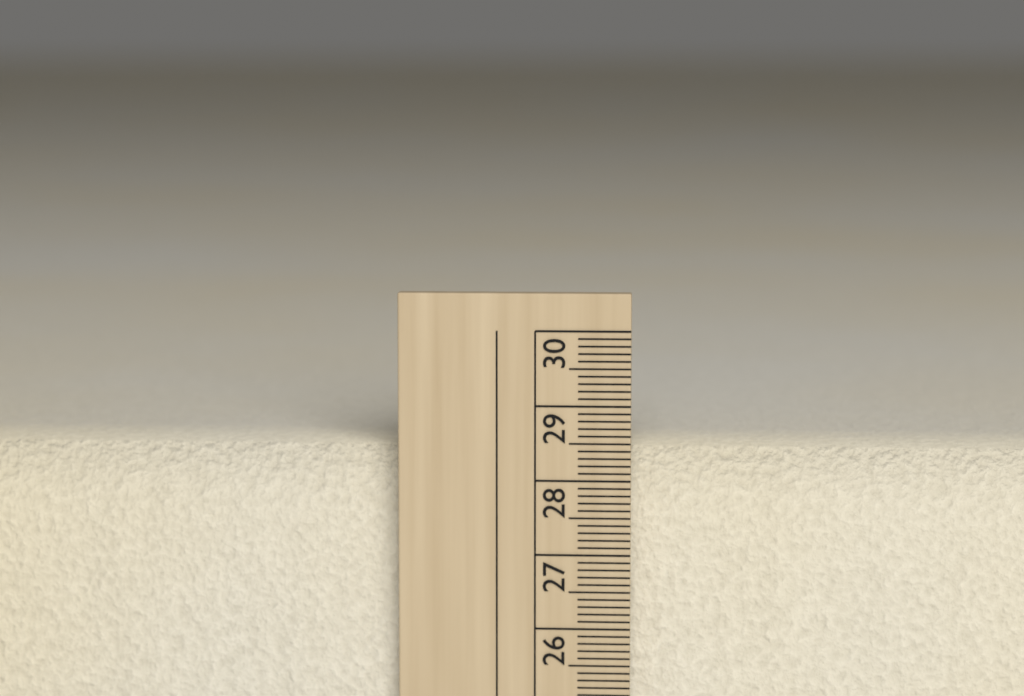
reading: 28.4 cm
